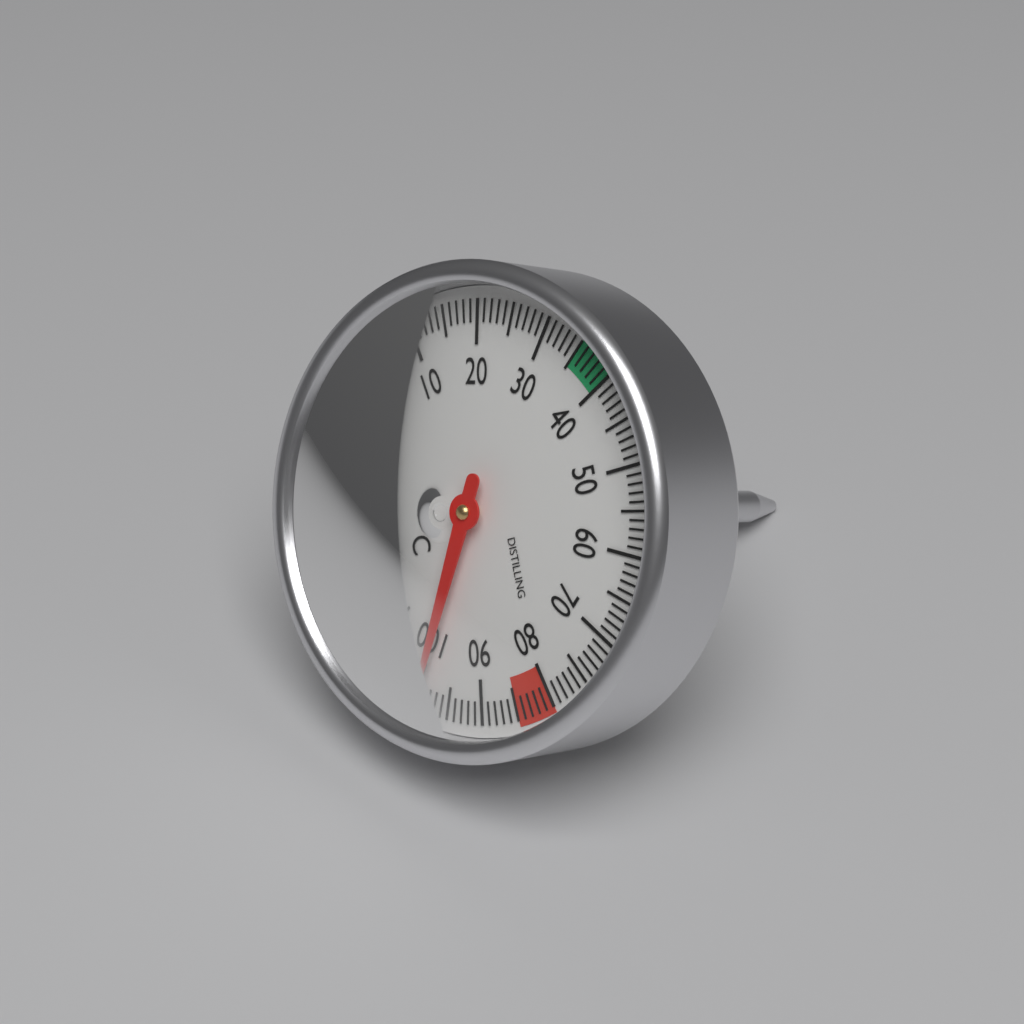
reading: 99 °C
